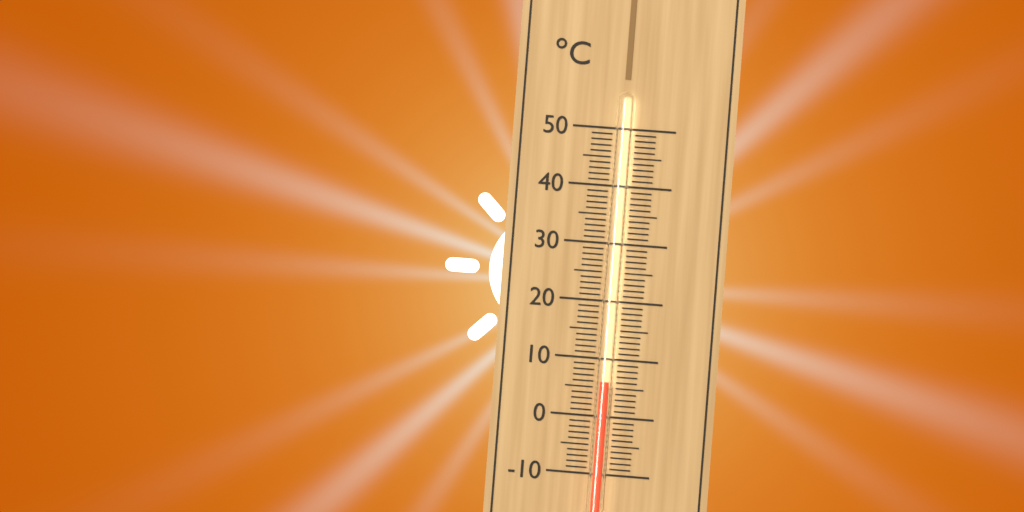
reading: 6 °C
